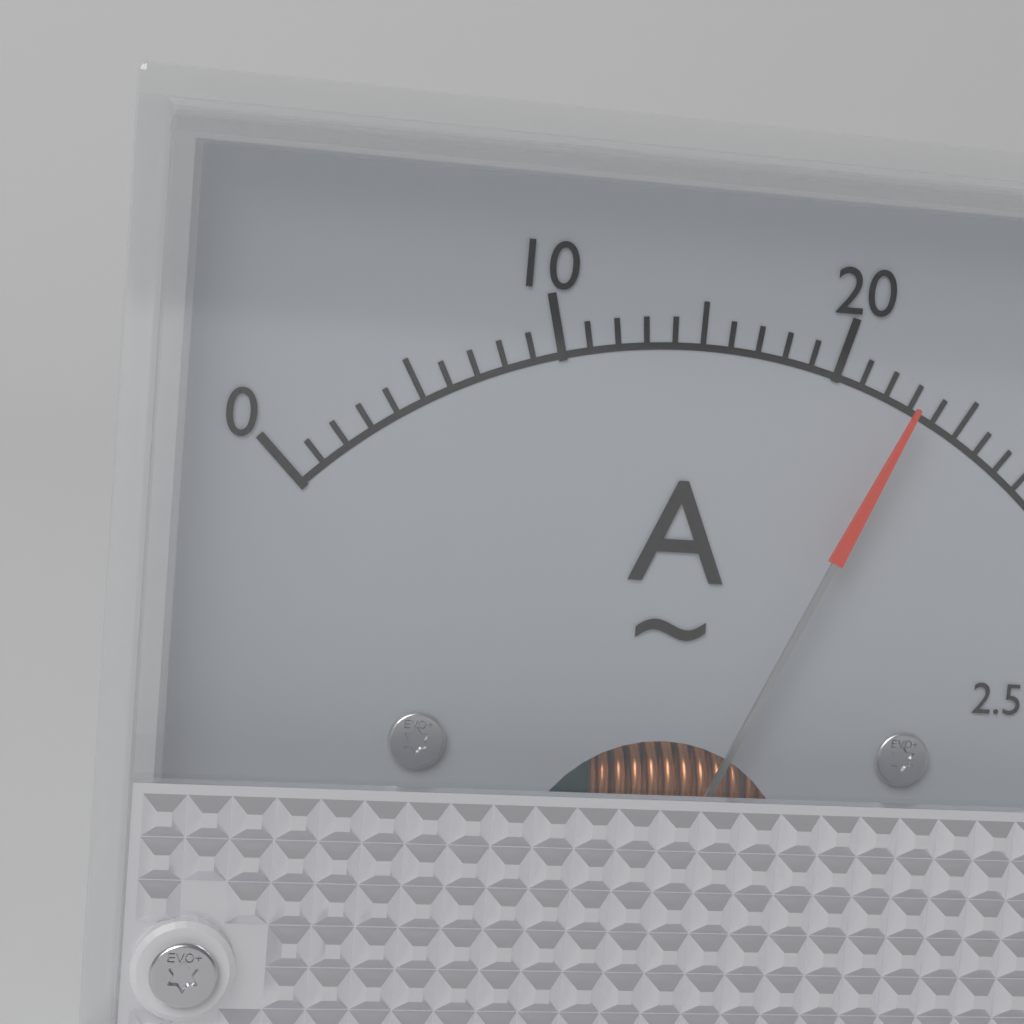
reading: 23 A
